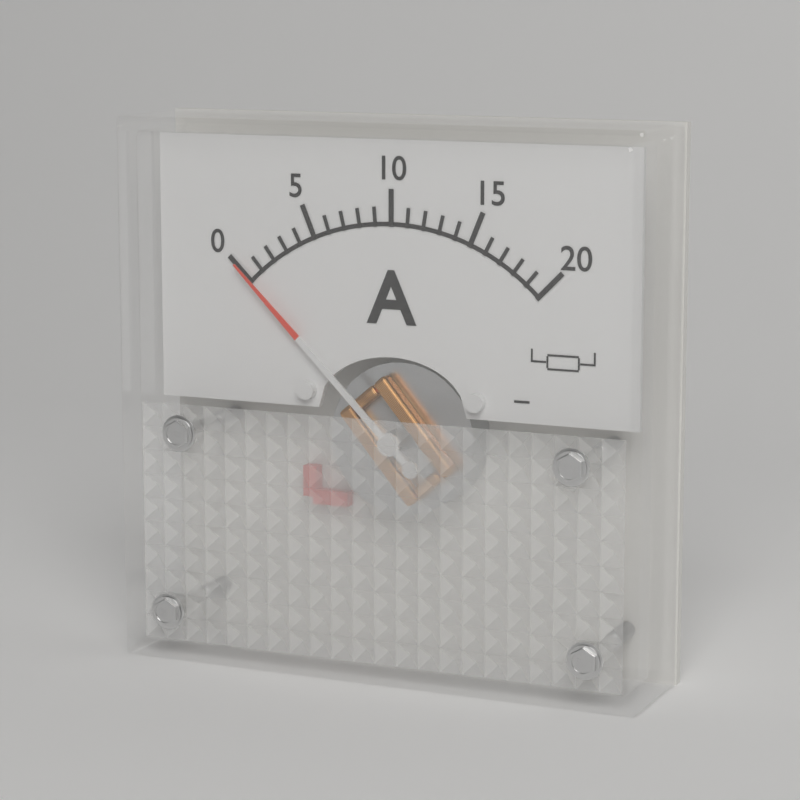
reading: 0 A
